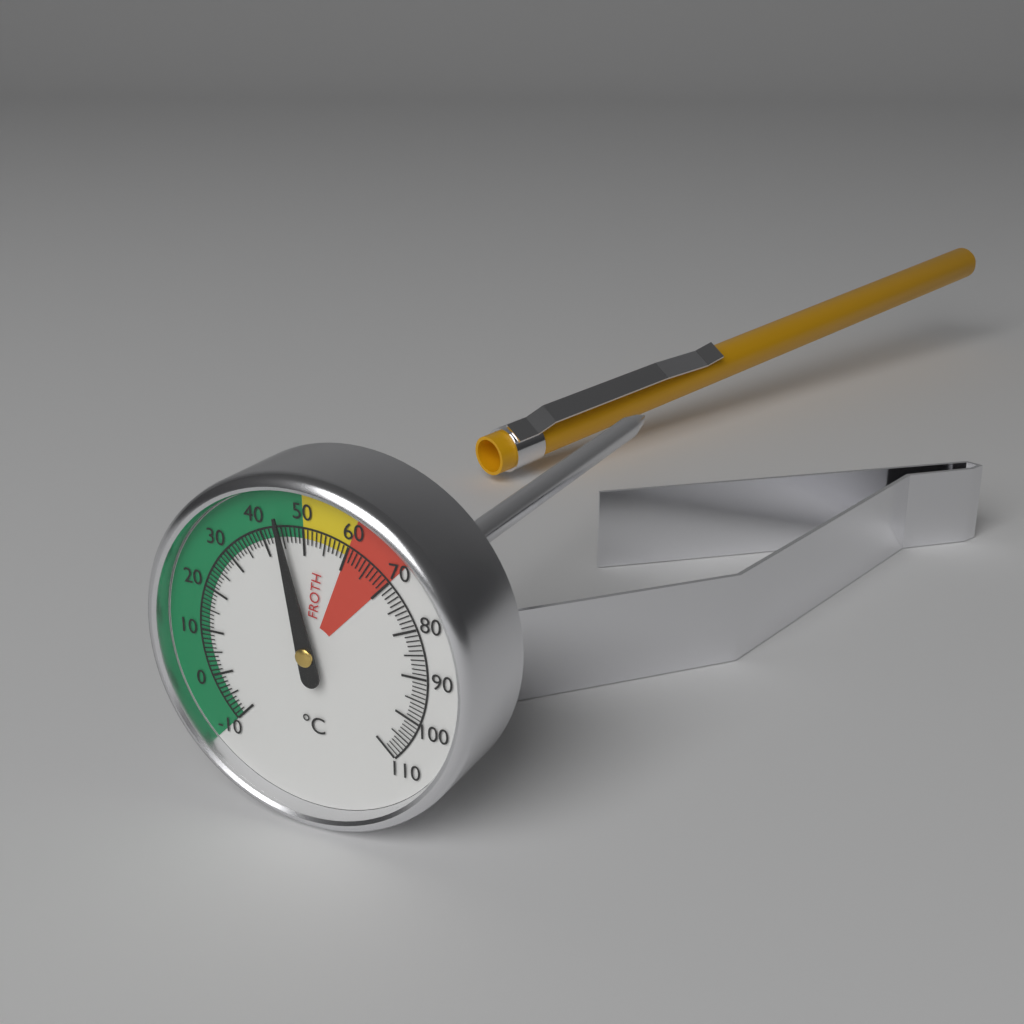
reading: 45 °C
